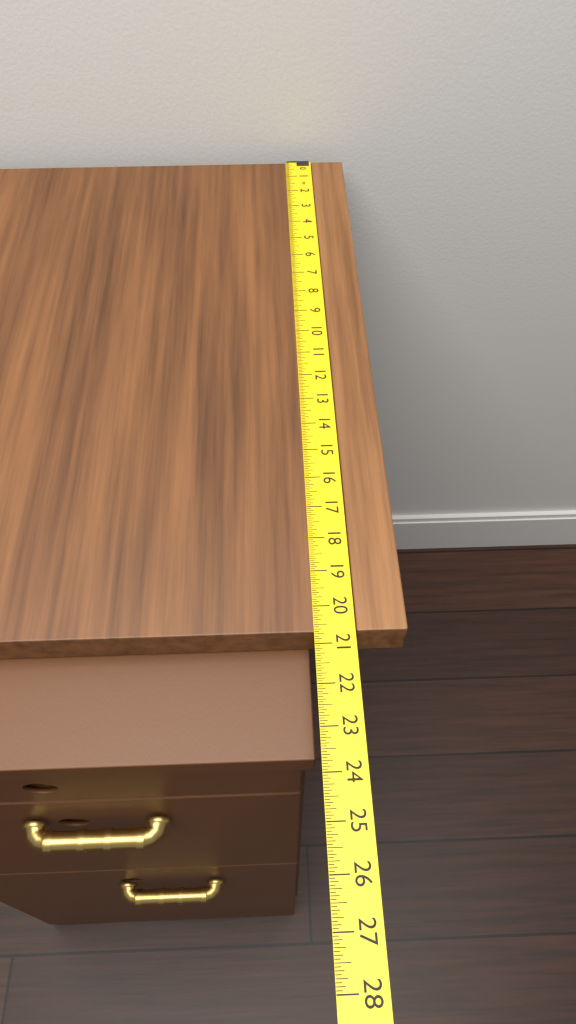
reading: 20.6875 in
